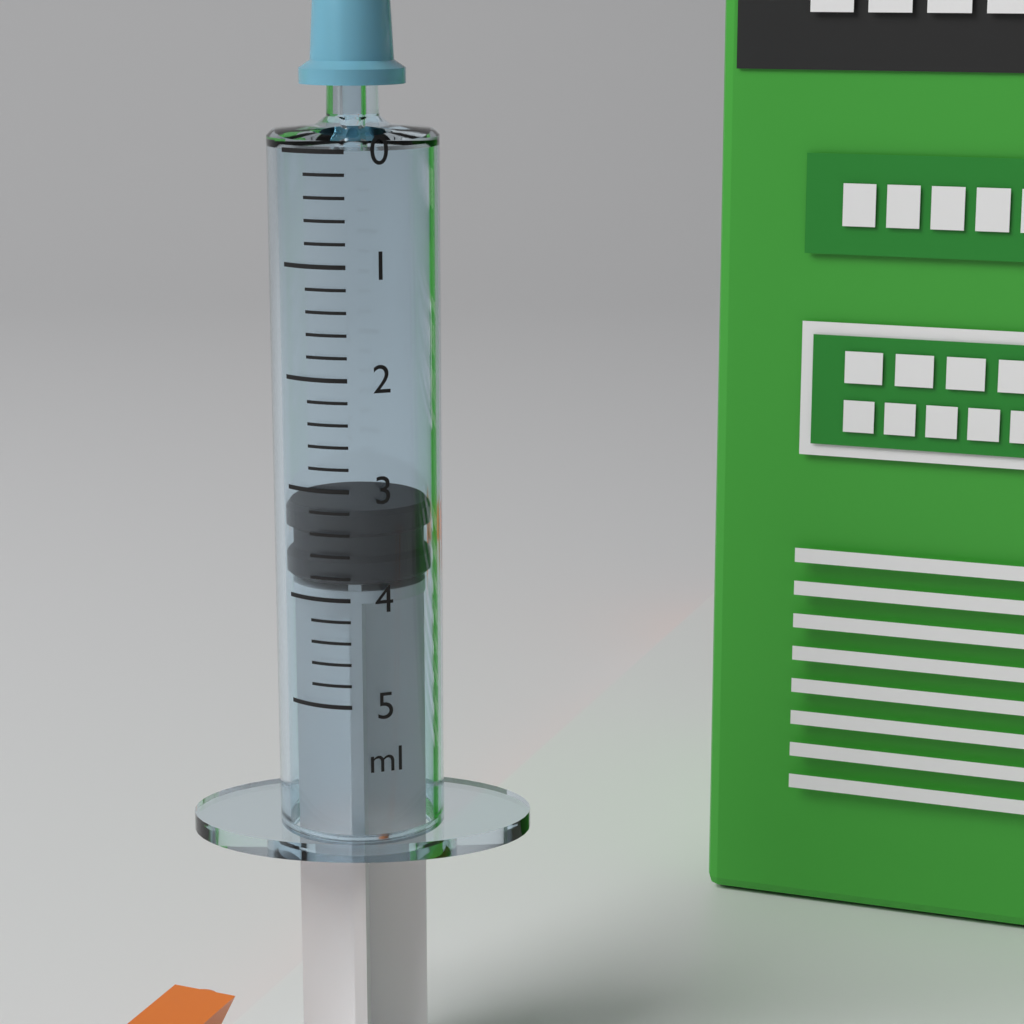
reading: 3.2 ml
